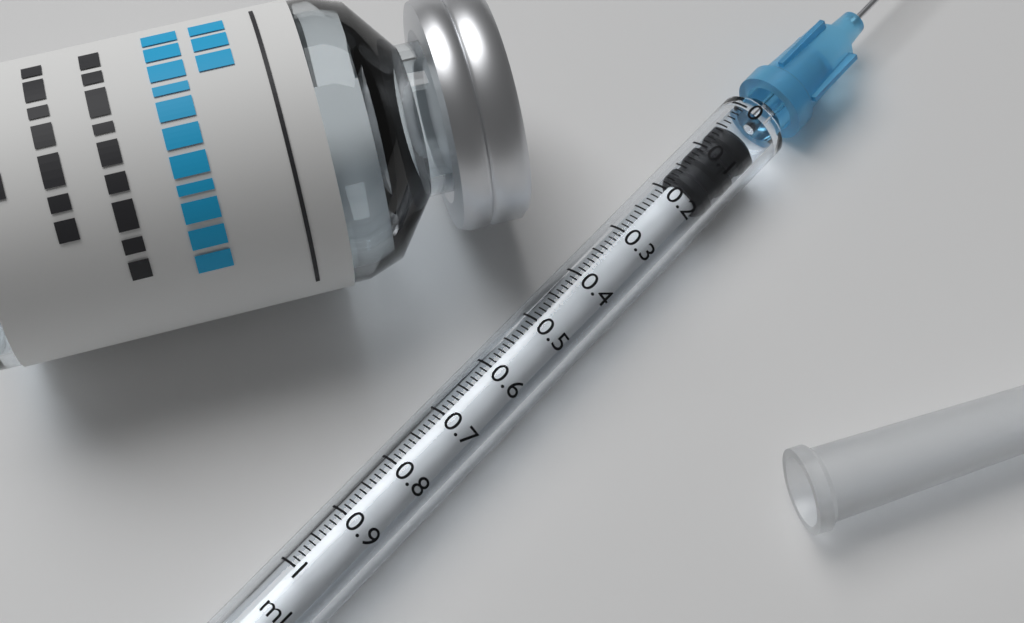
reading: 0.04 ml
